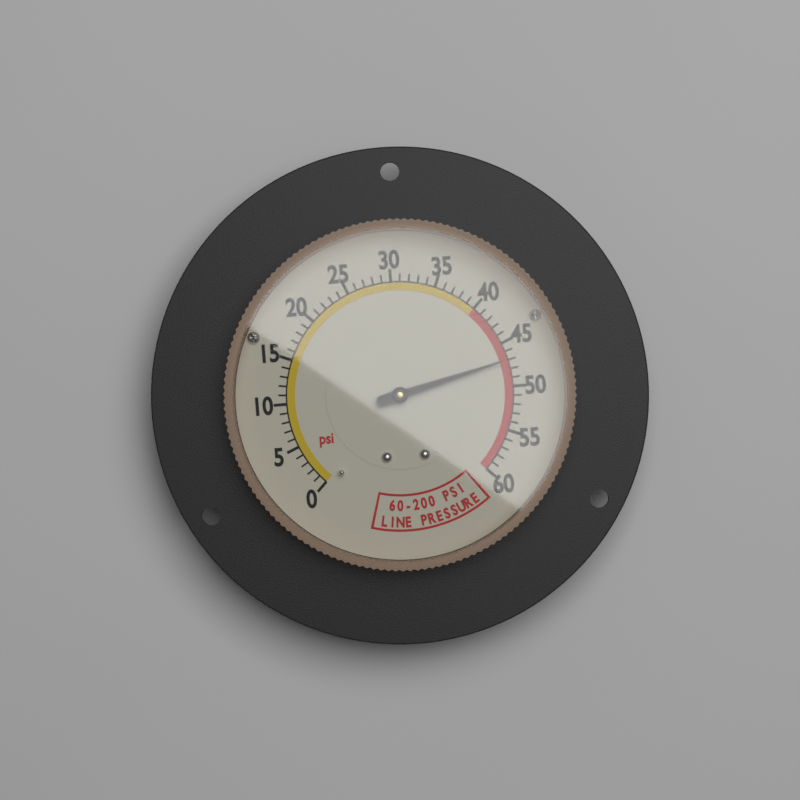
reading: 47 psi
